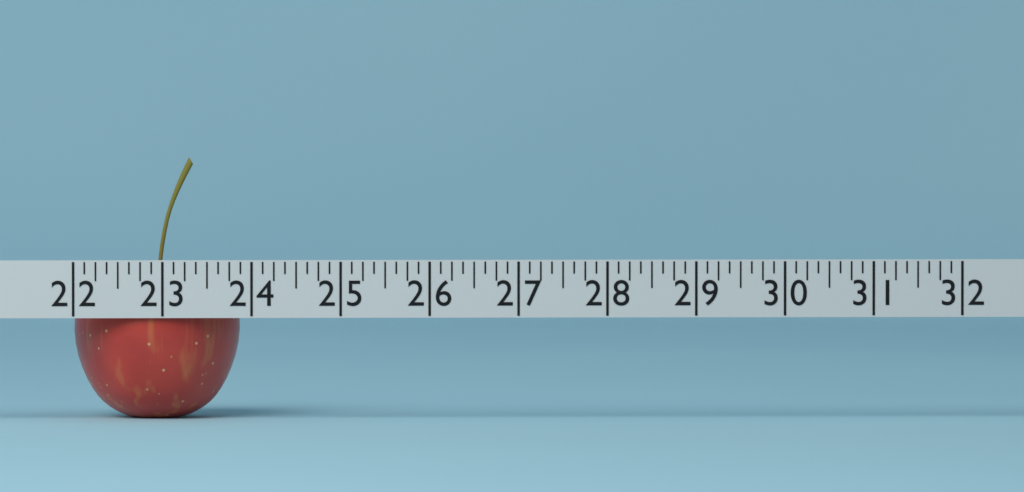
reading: 23.875 (no unit)
